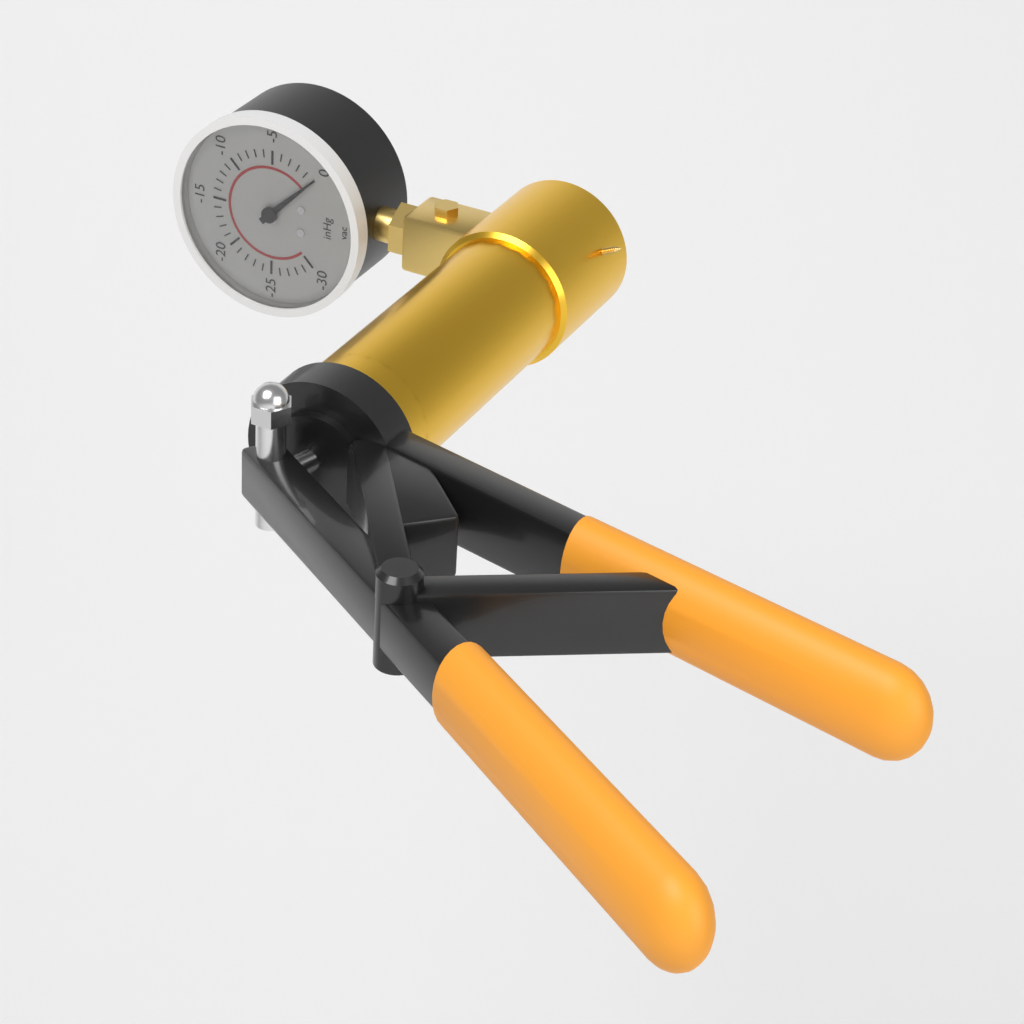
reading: 0 inHg
